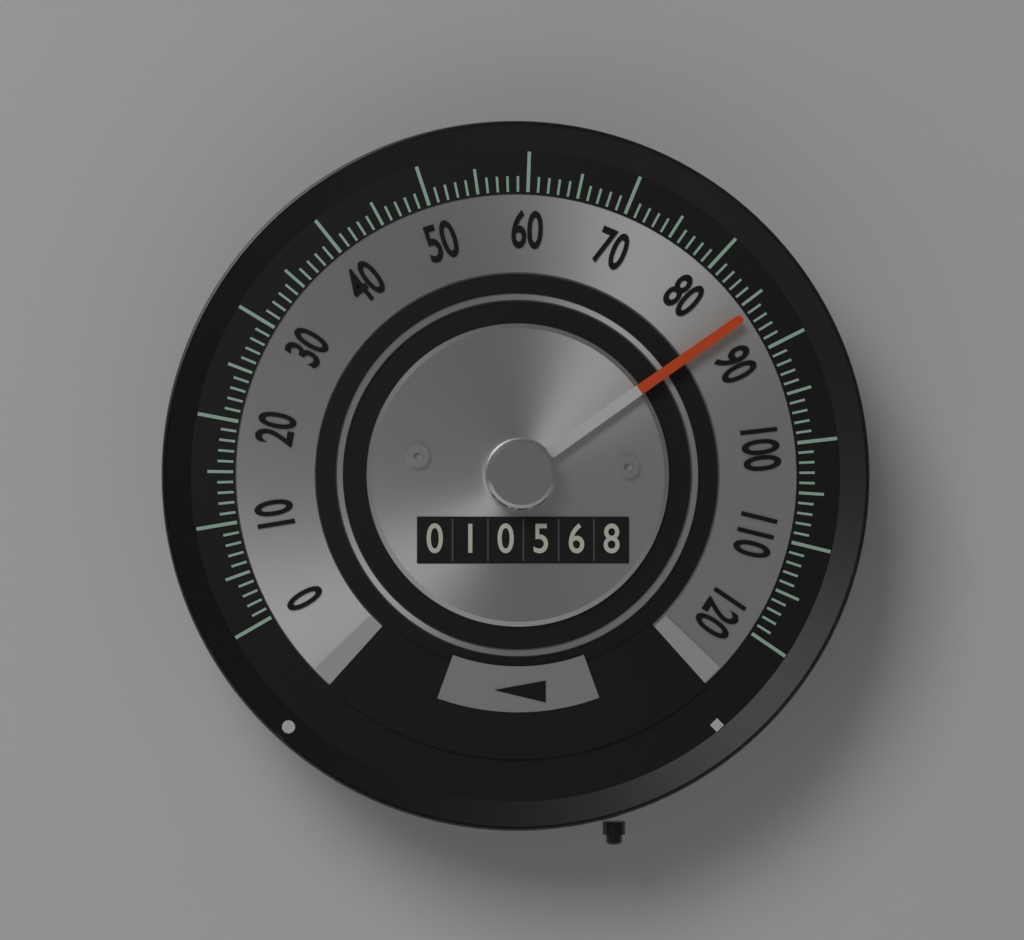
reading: 86 (no unit)
